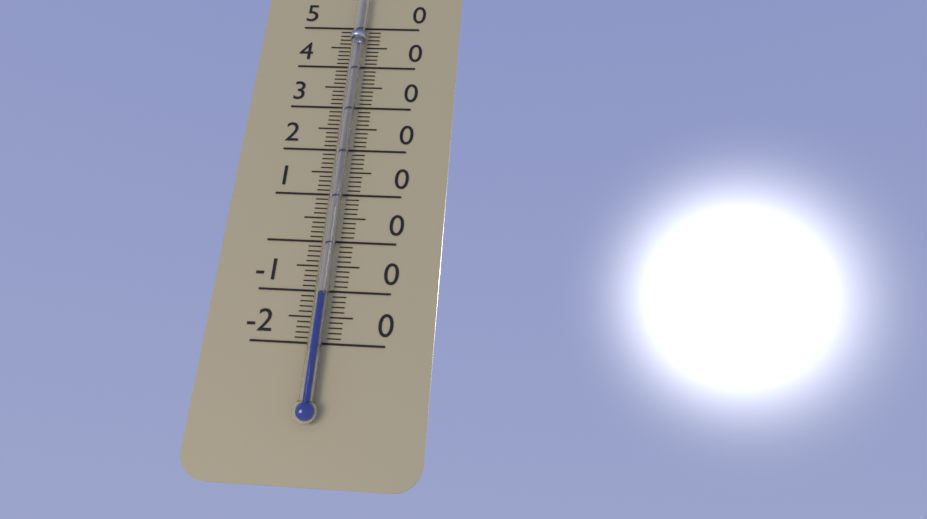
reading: -11 °C
